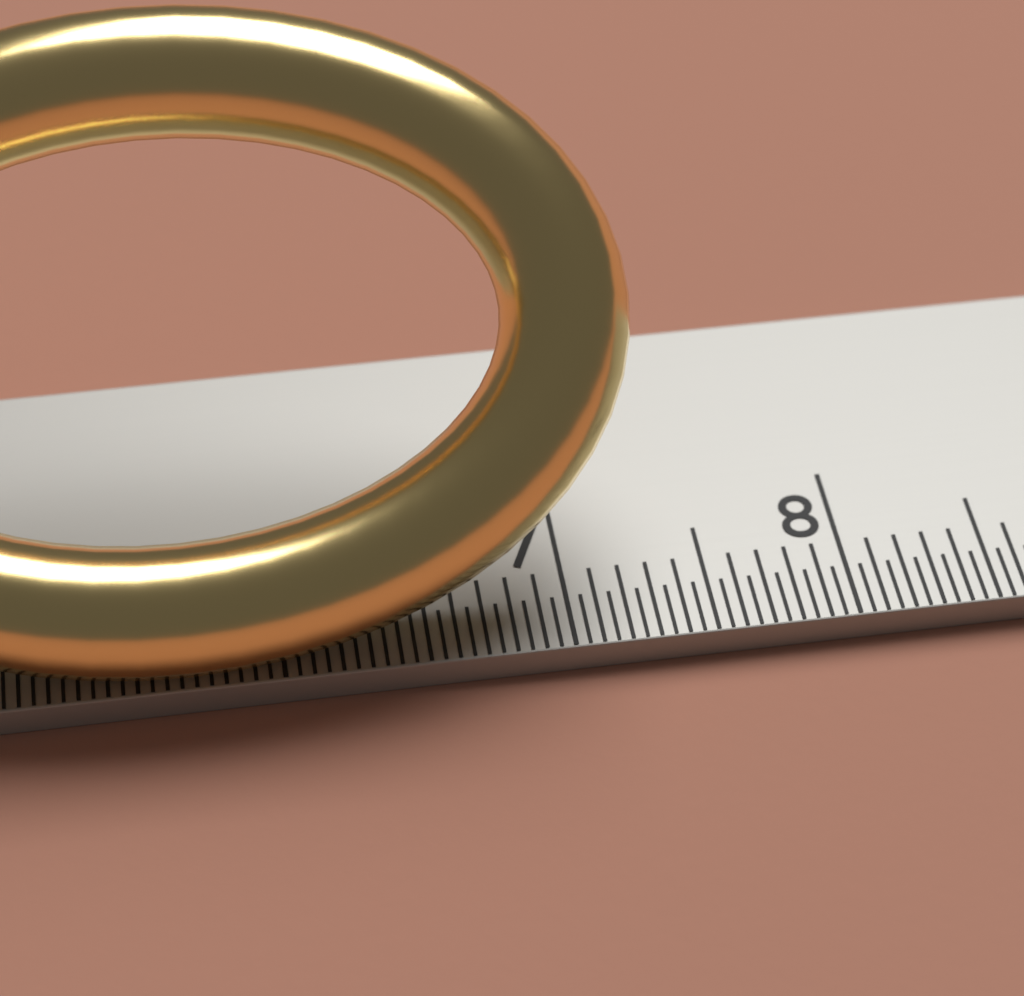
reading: 7.30 cm
